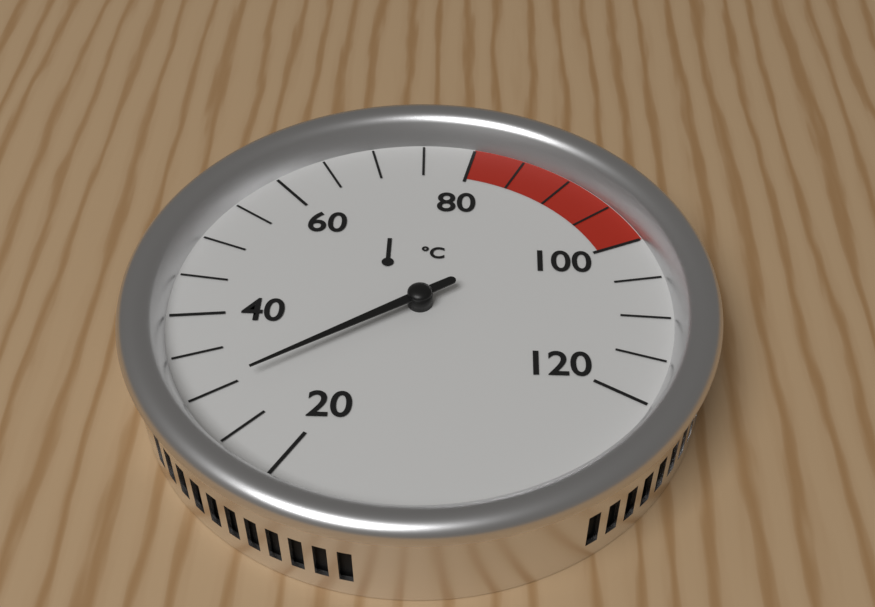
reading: 30 °C
